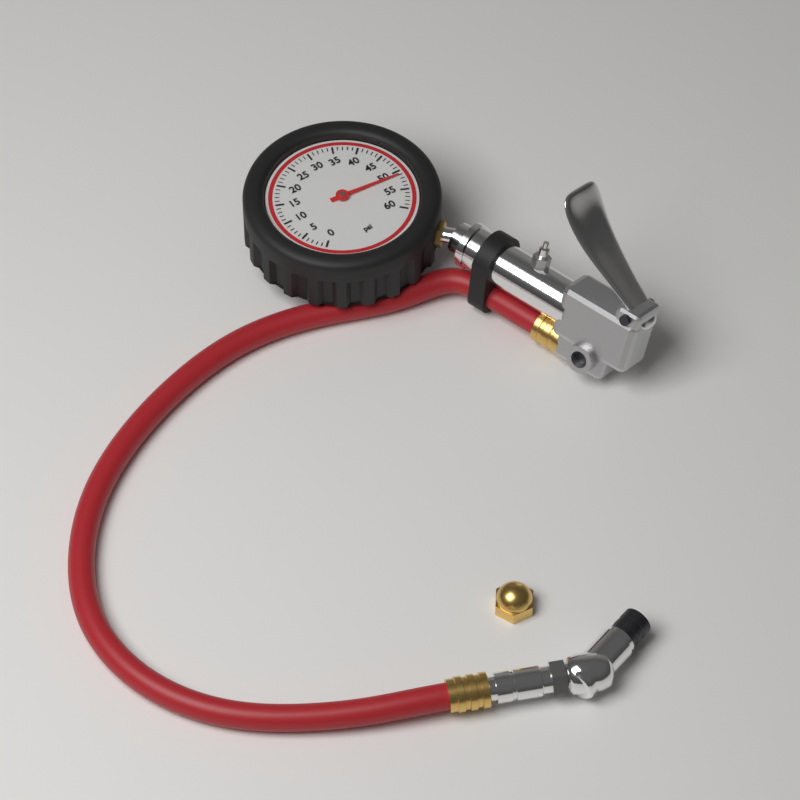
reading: 51 psi
